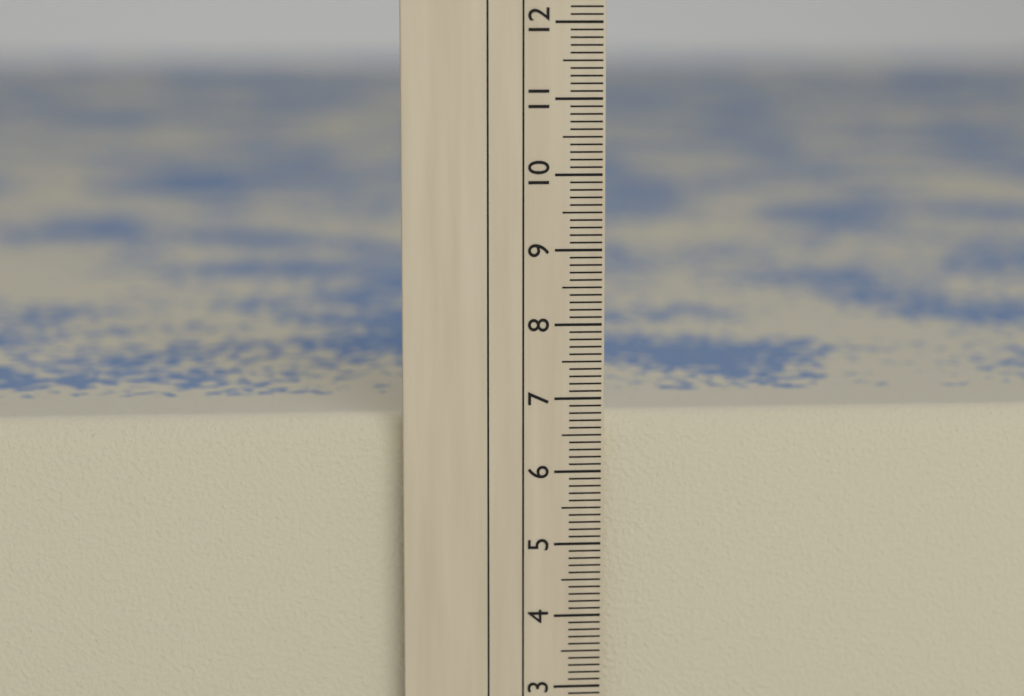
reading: 6.7 cm
